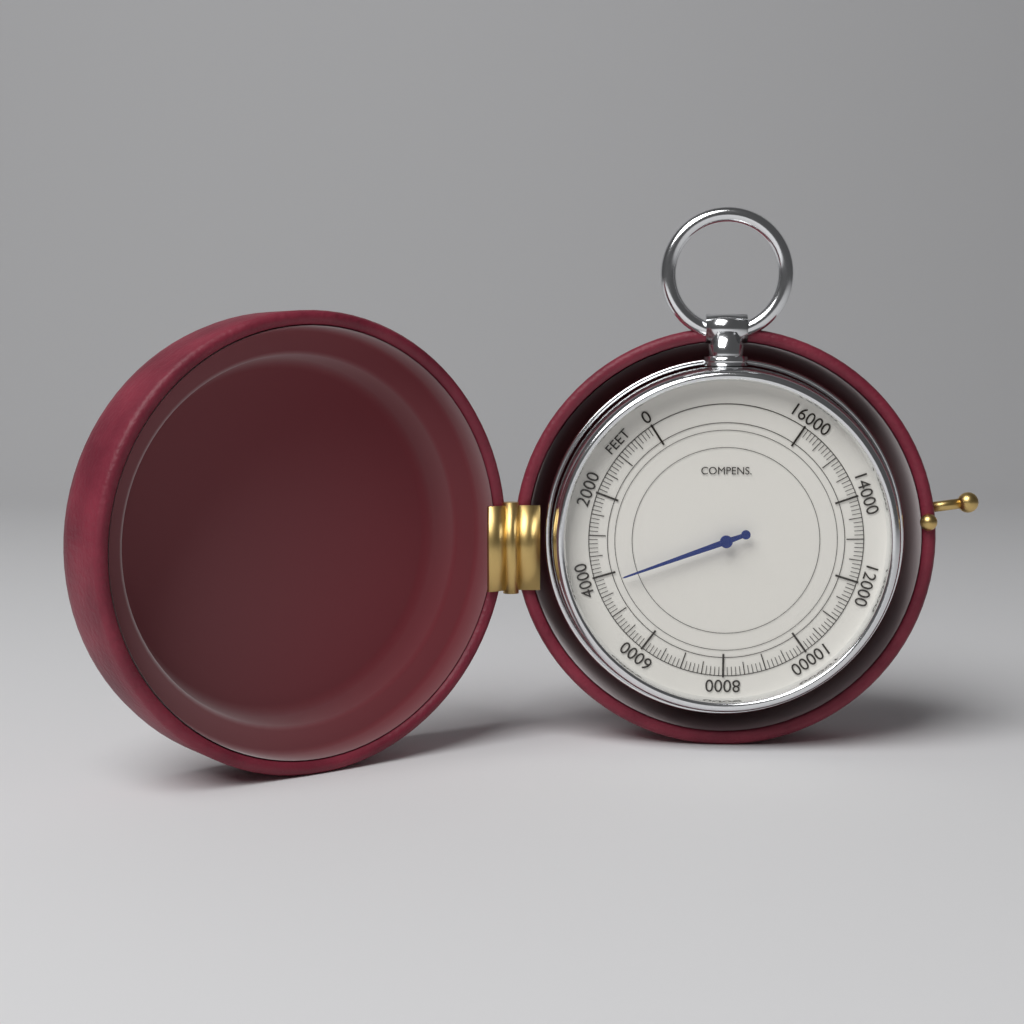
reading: 4200 feet
